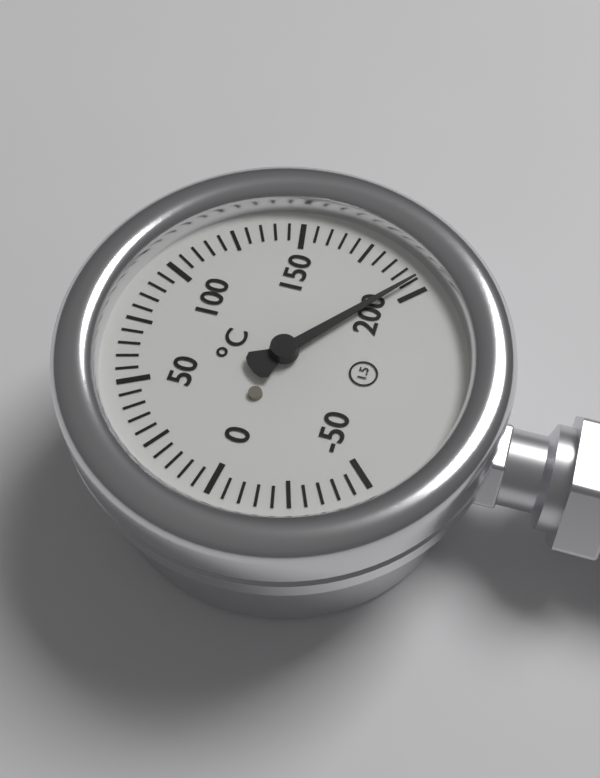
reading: 195 °C
